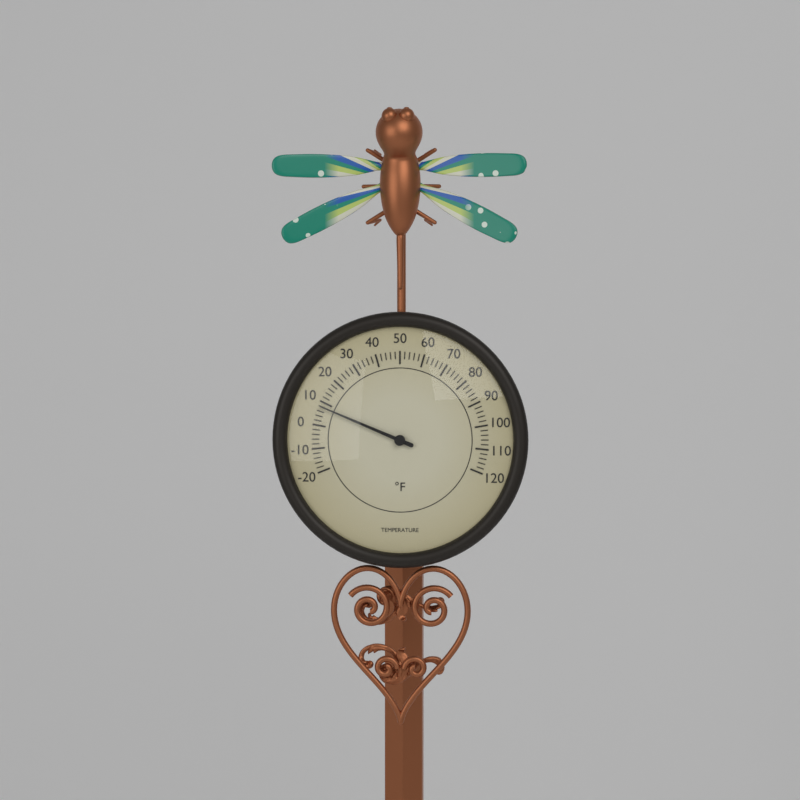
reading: 8 °F
